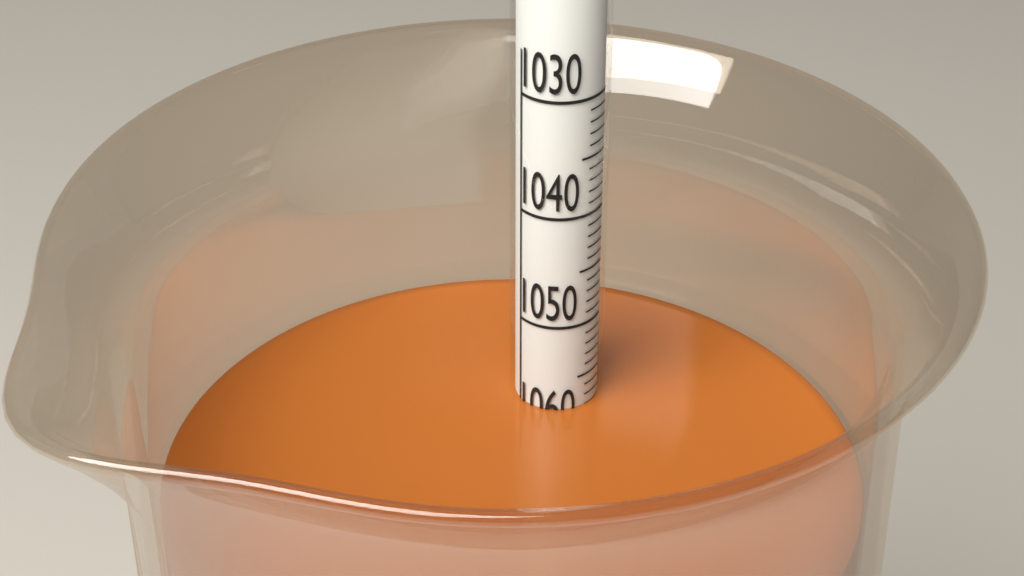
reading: 1058 (no unit)
